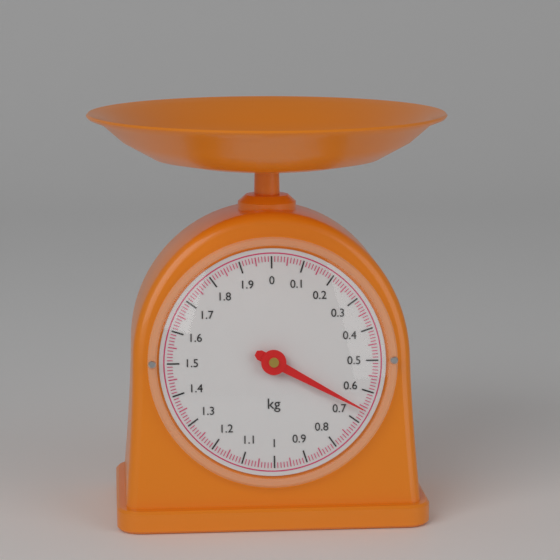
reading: 0.66 kg
